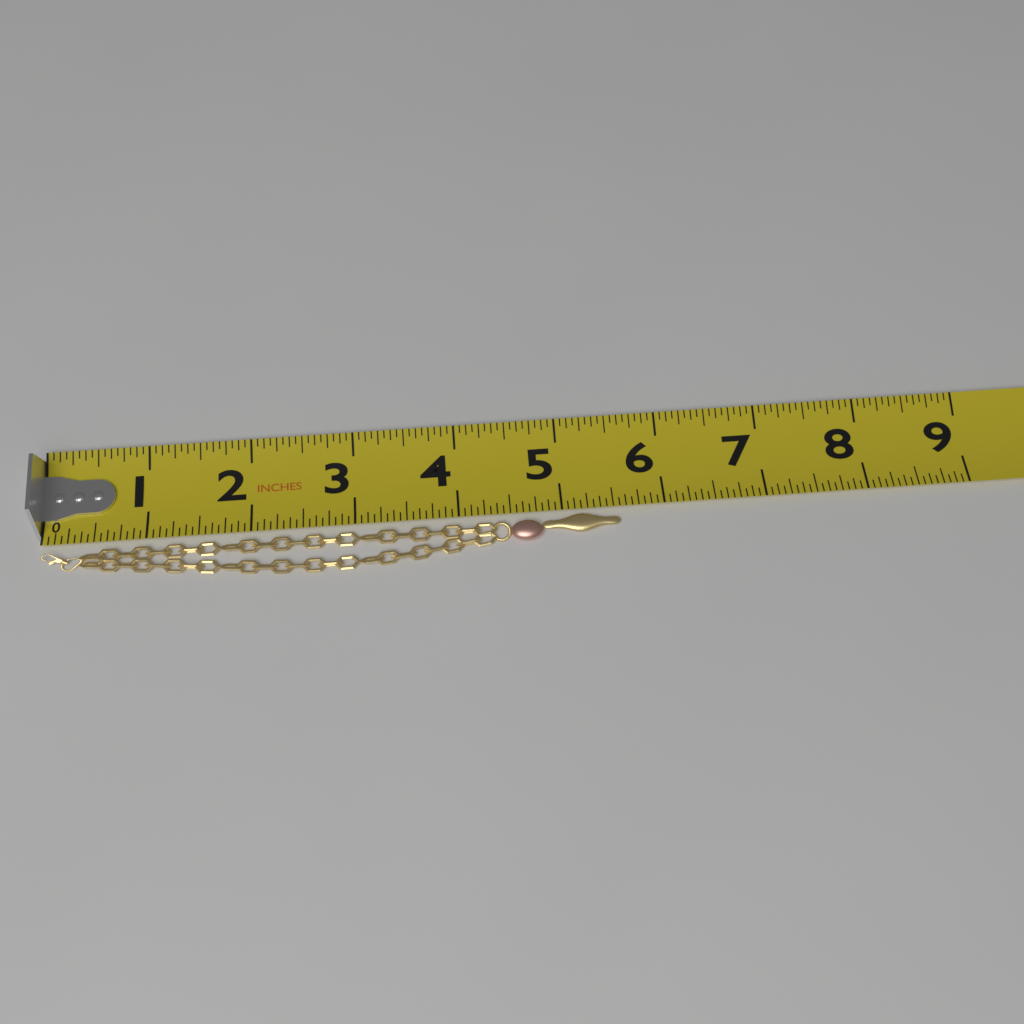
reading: 5.5625 in
